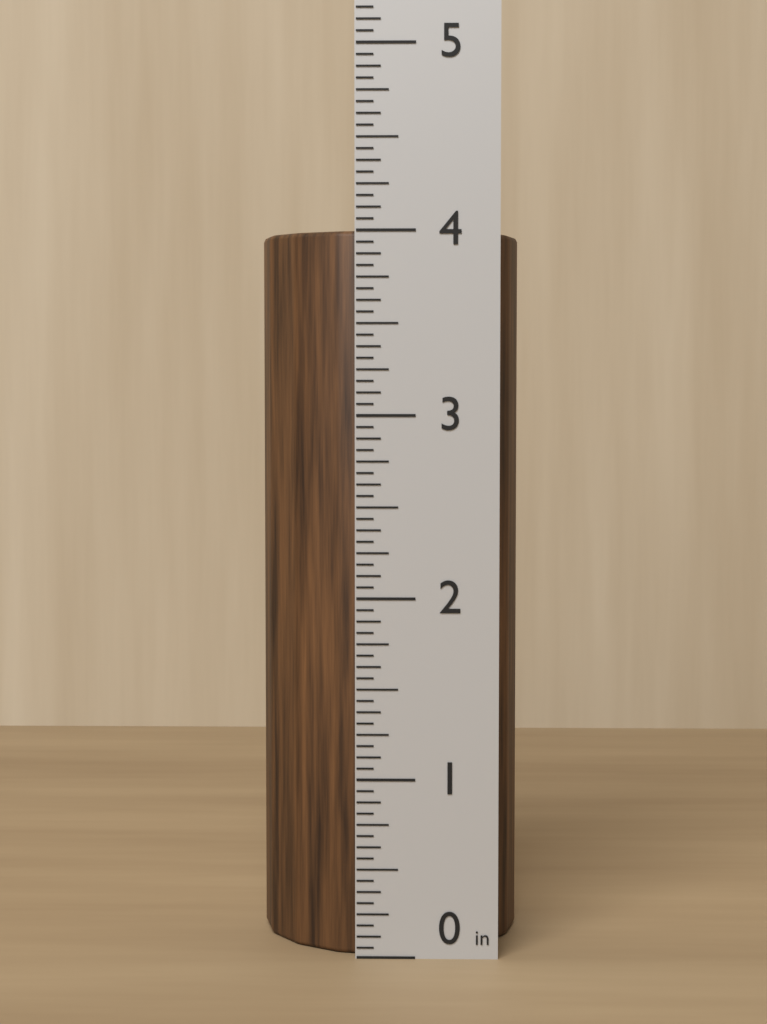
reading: 4.0000 in
